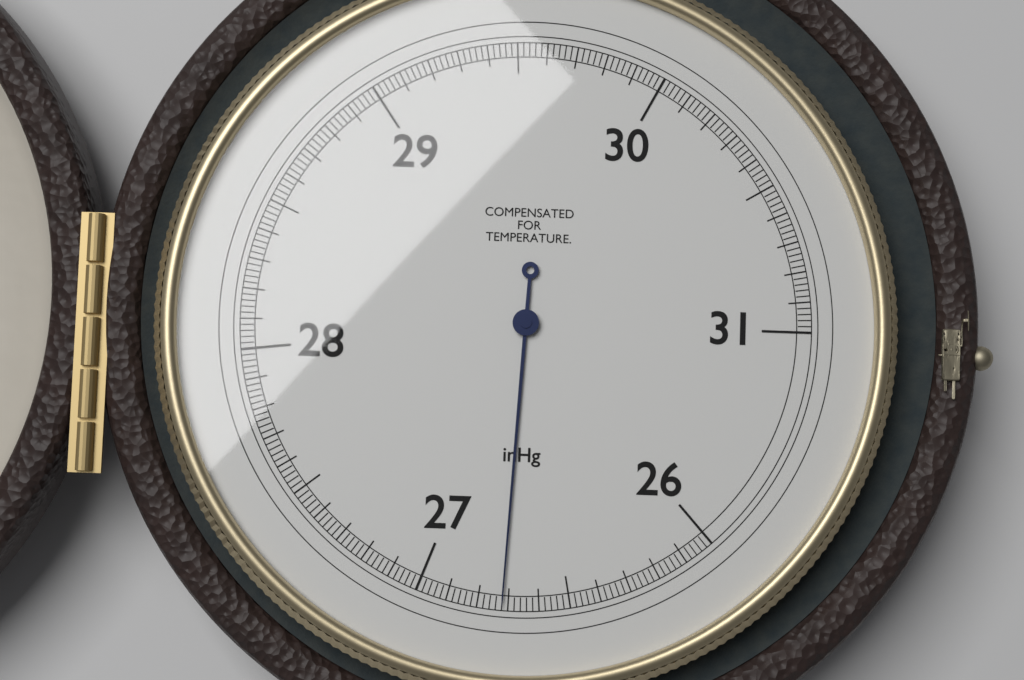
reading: 26.72 inHg
